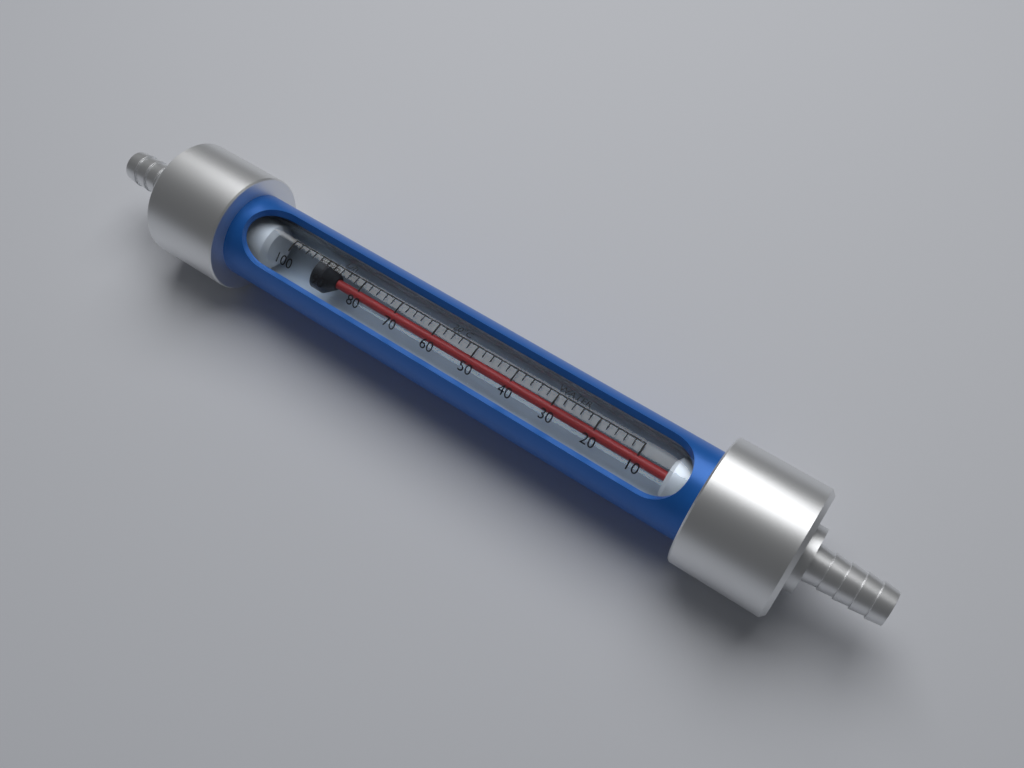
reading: 94 L/h
